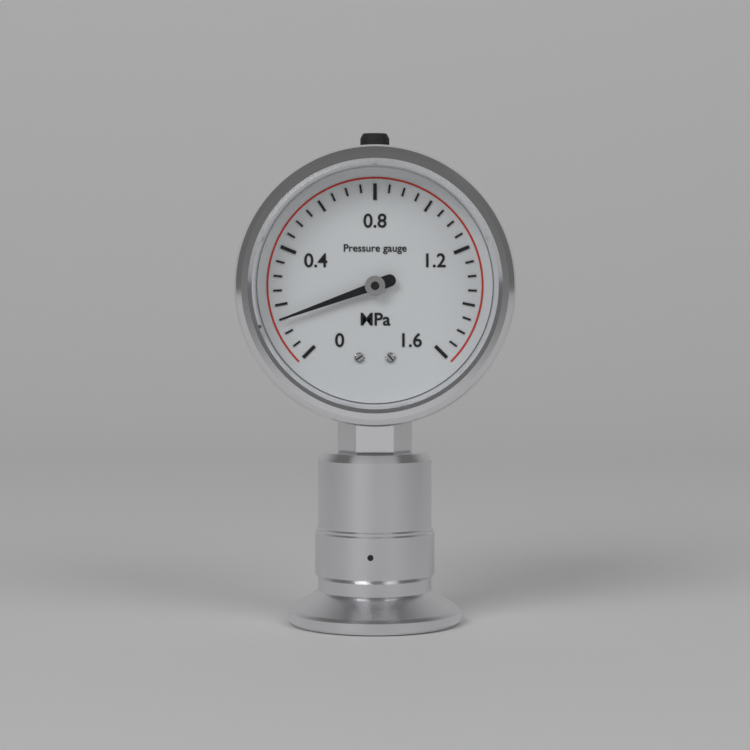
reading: 0.15 MPa
